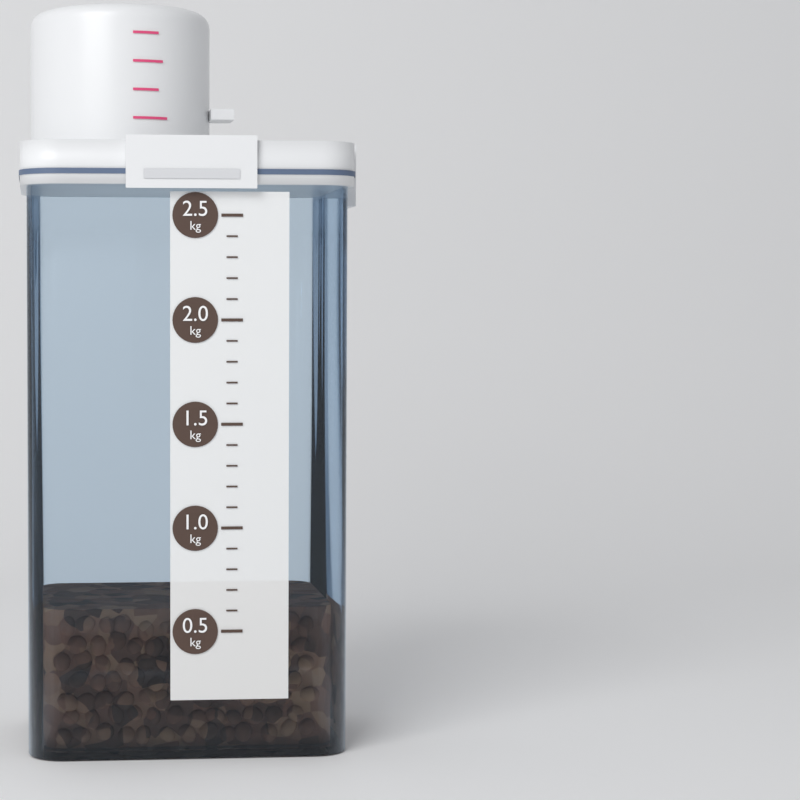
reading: 0.6 kg
